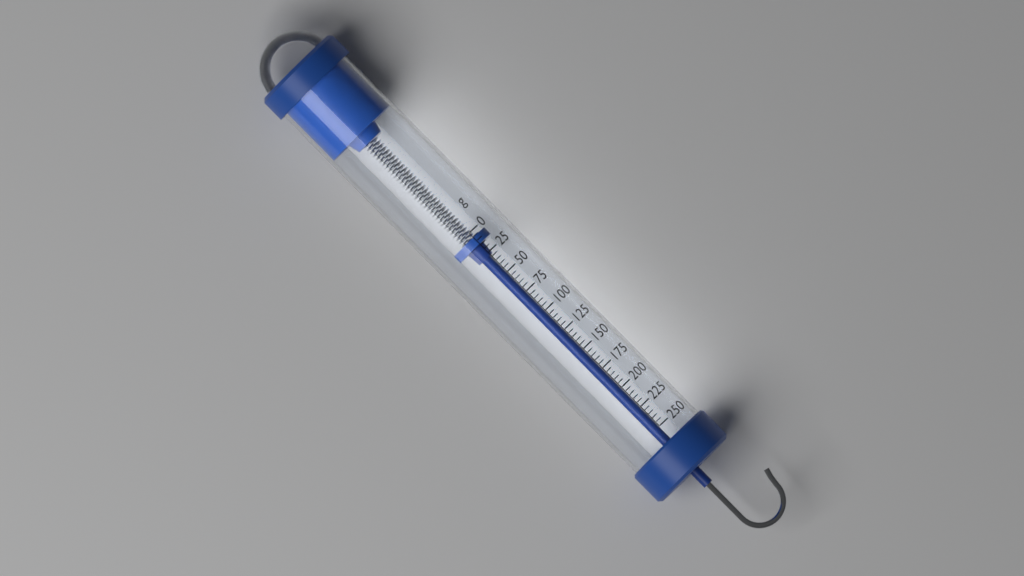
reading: 5 g
